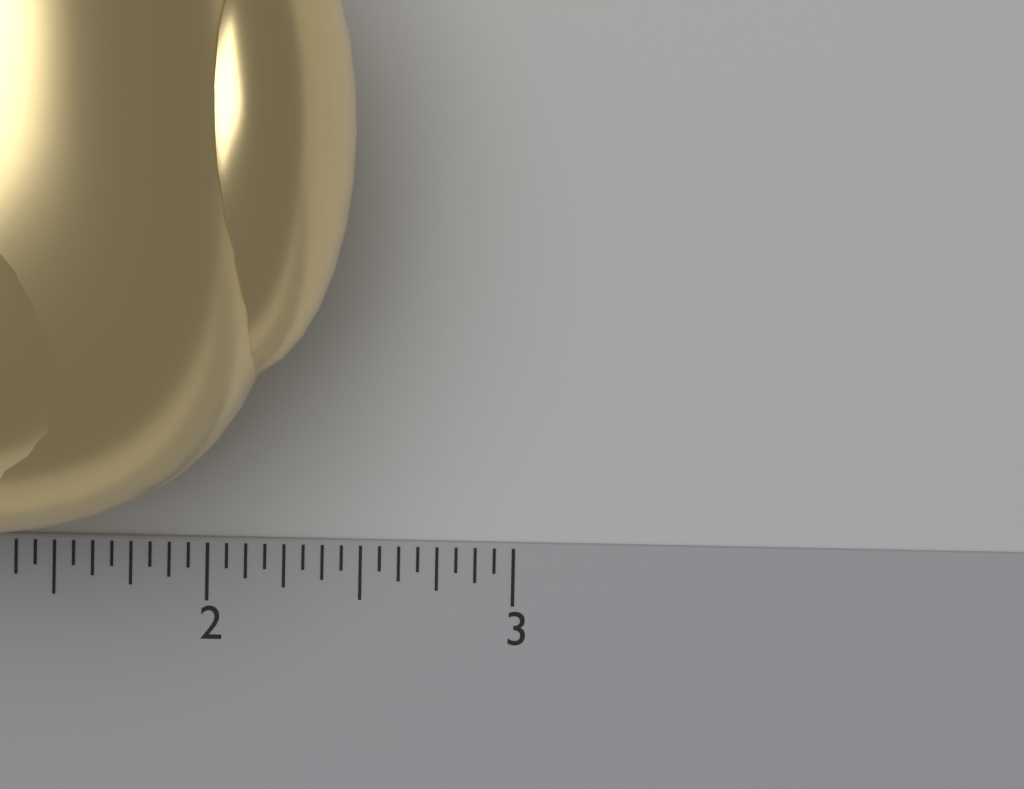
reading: 2.5000 inch
